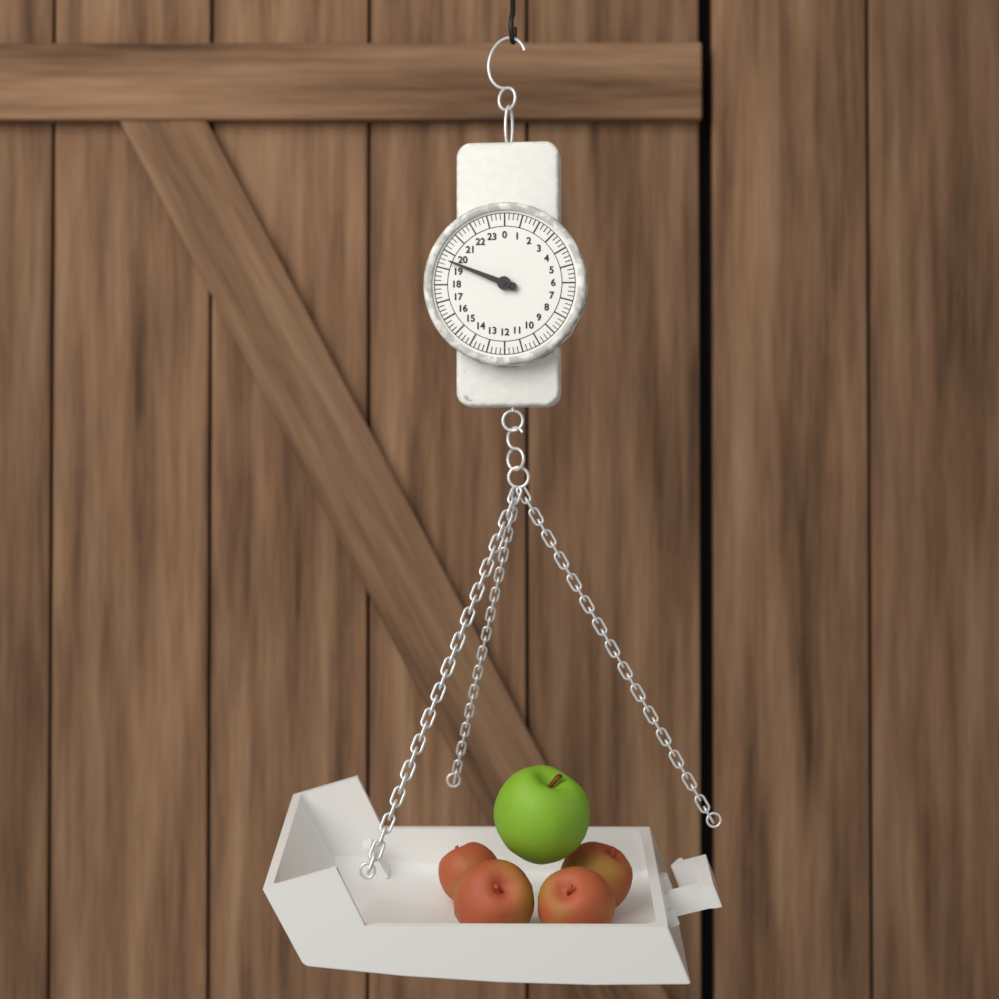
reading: 19.50 (no unit)
